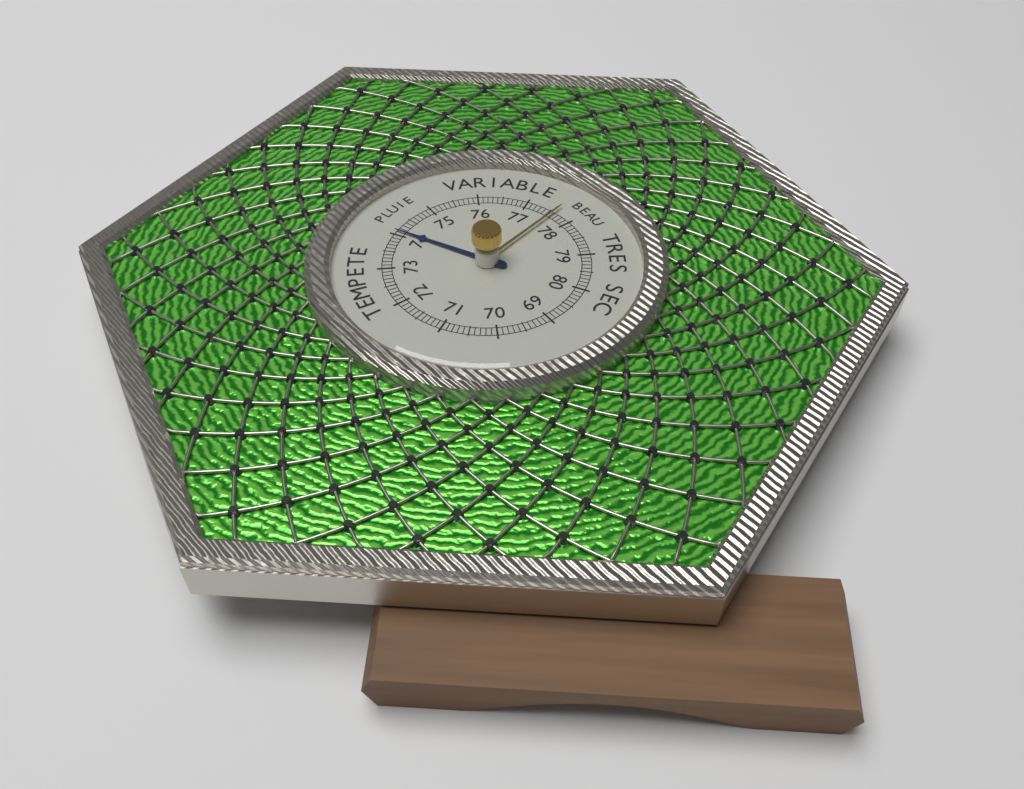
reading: 74.1 (no unit)
